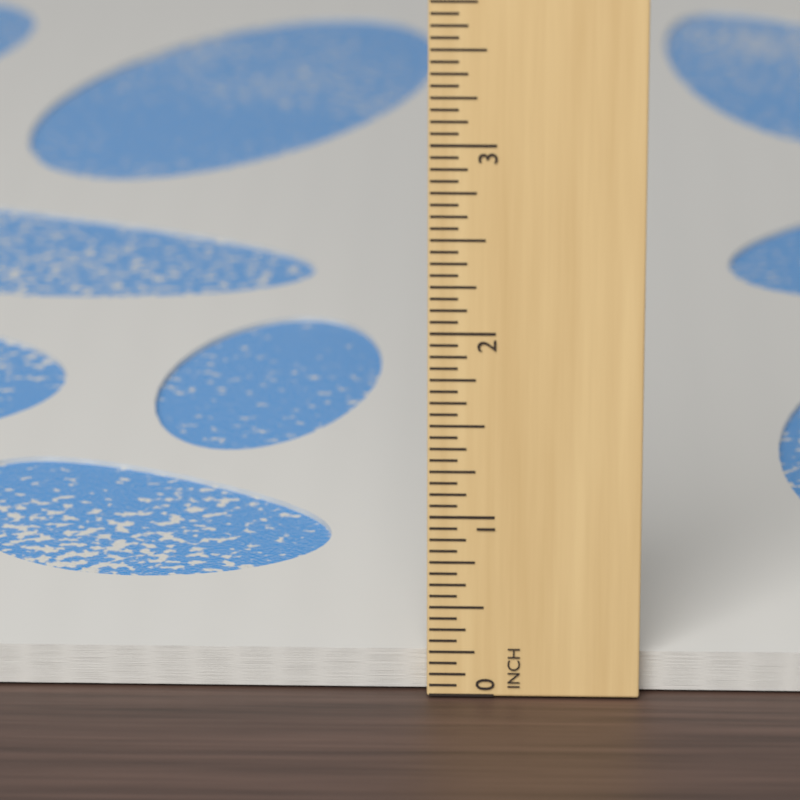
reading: 0.1875 in
